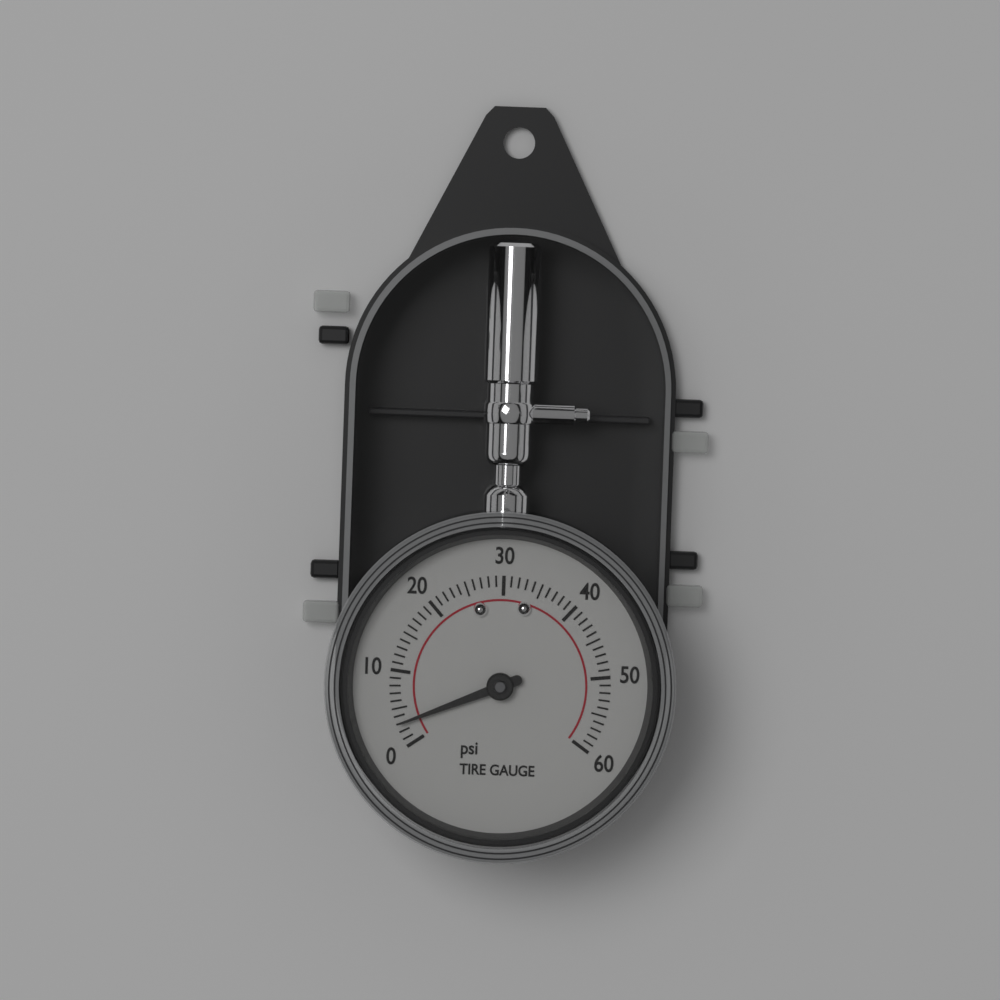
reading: 3 psi
